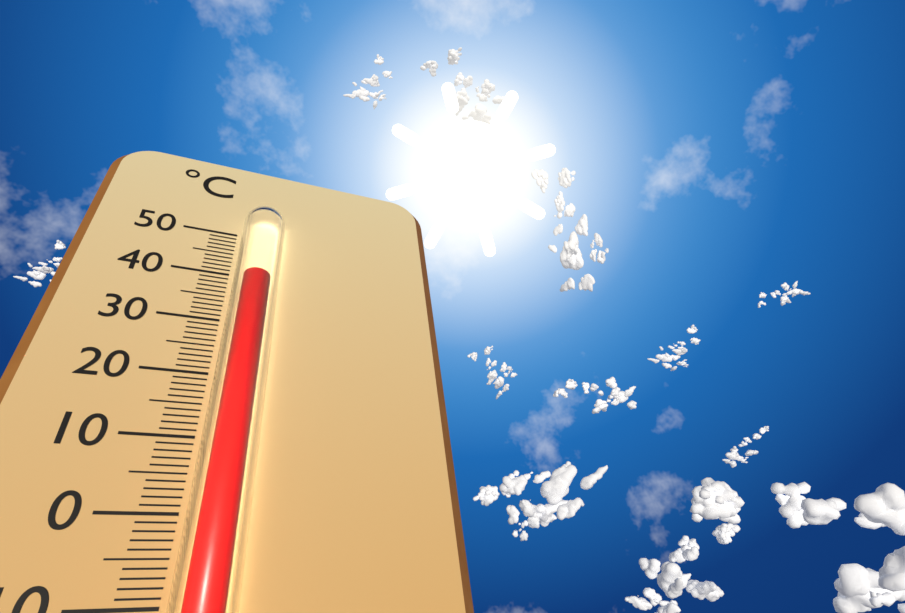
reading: 38 °C
